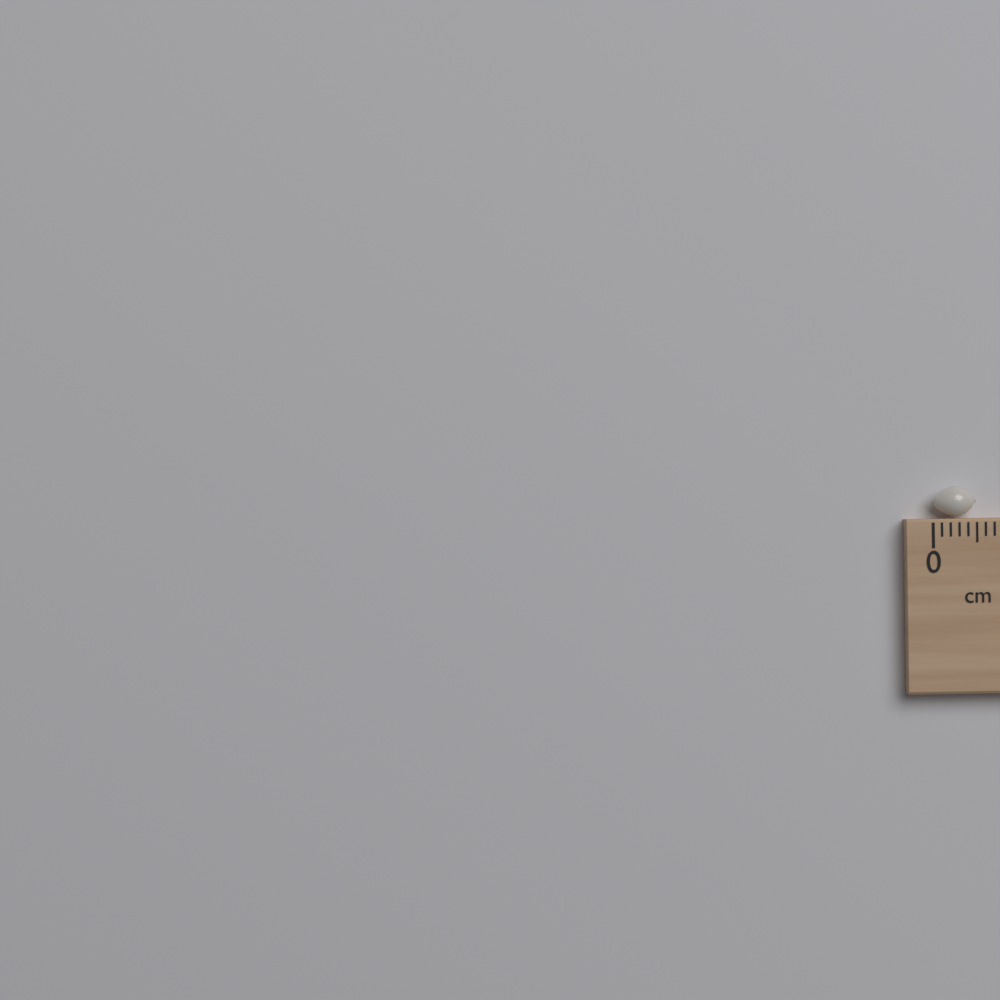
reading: 0.5 cm
